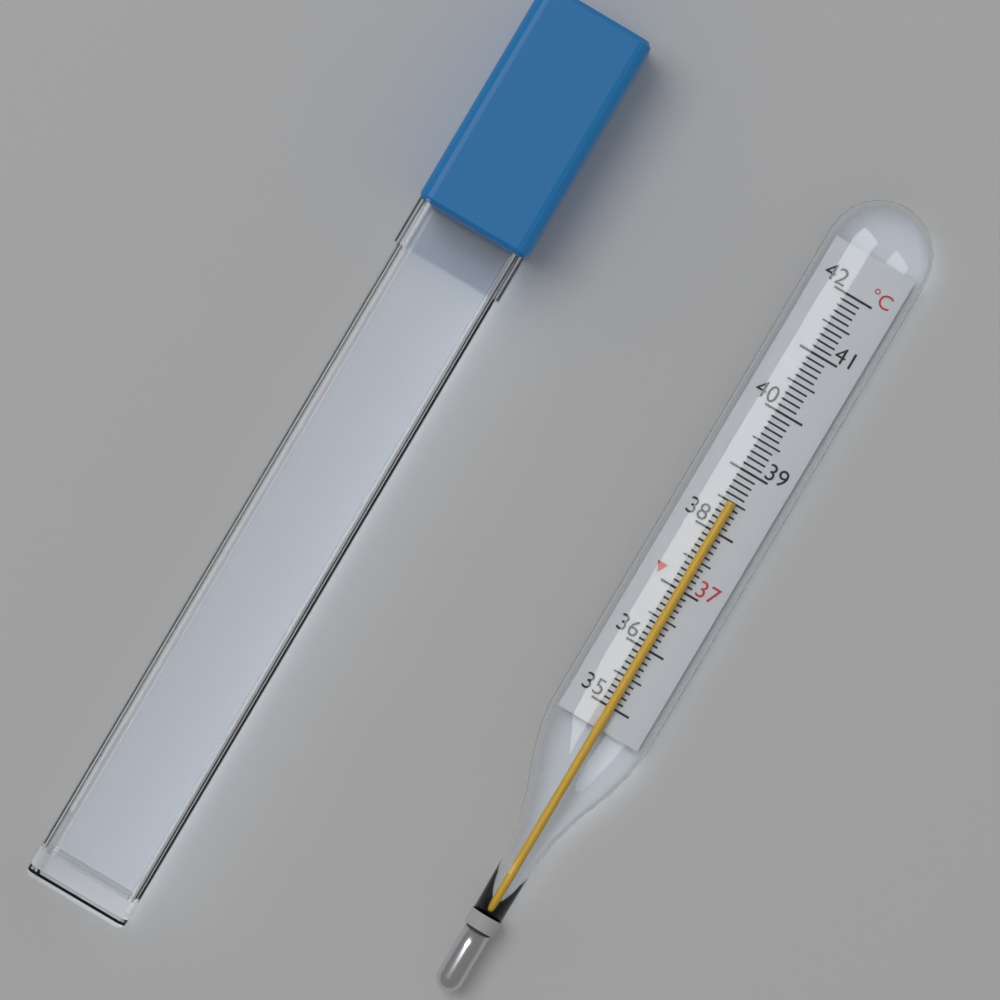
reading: 38.5 °C
